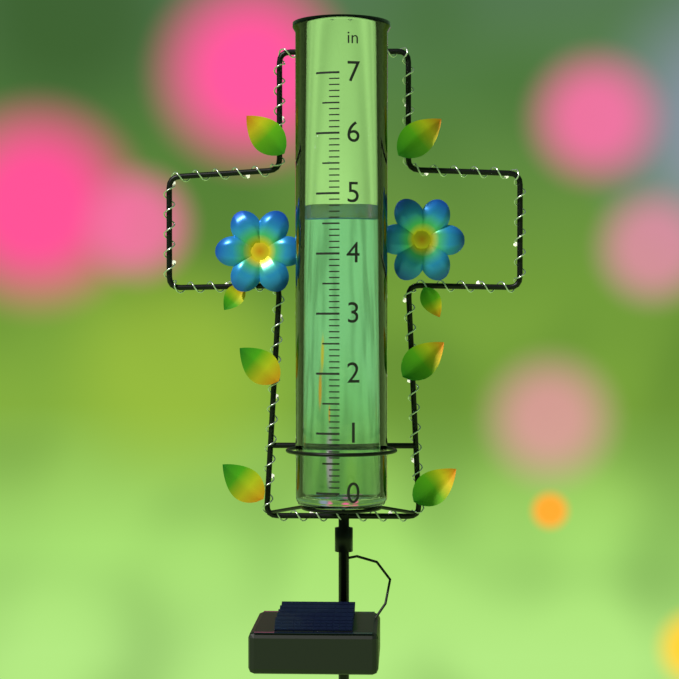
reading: 4.6 in
